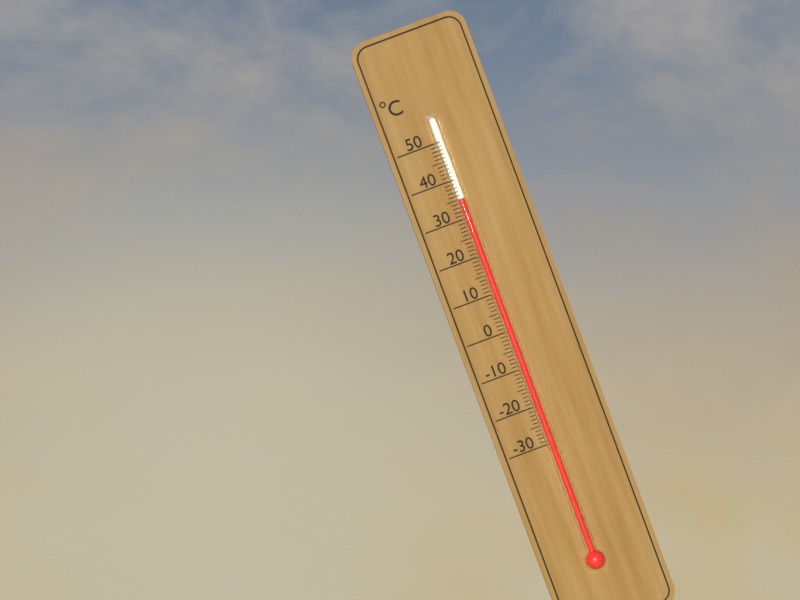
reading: 35 °C
